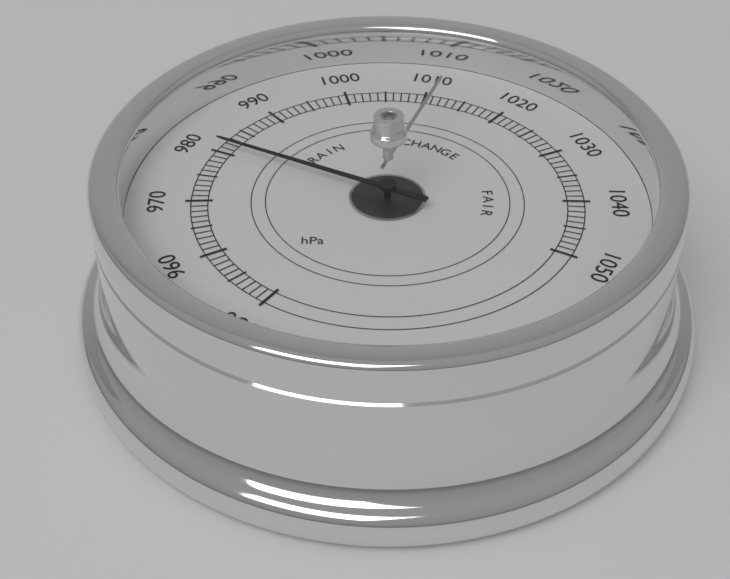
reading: 981 hPa
